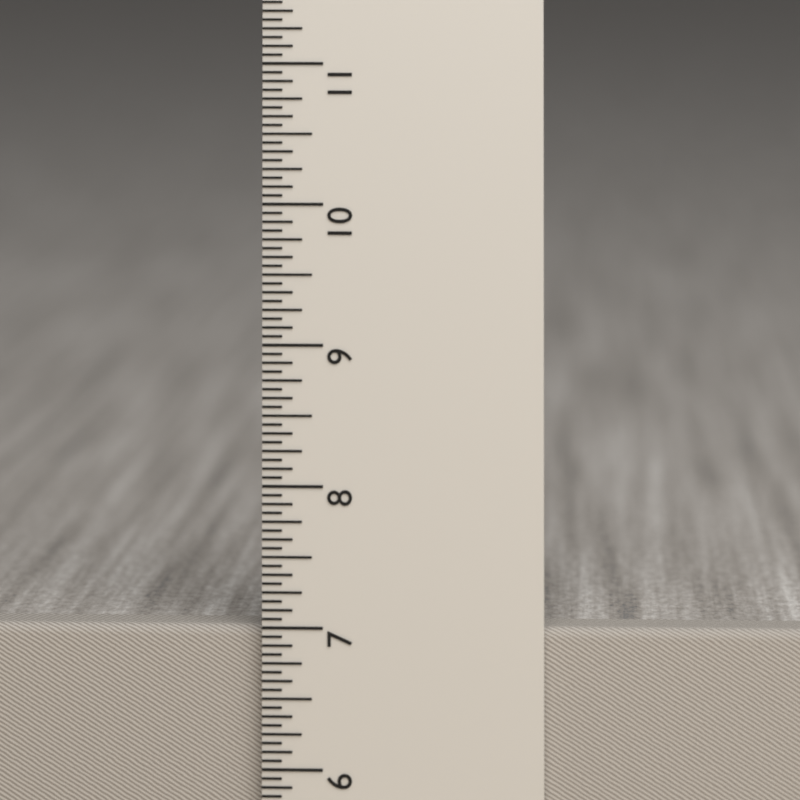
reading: 7.0000 in
